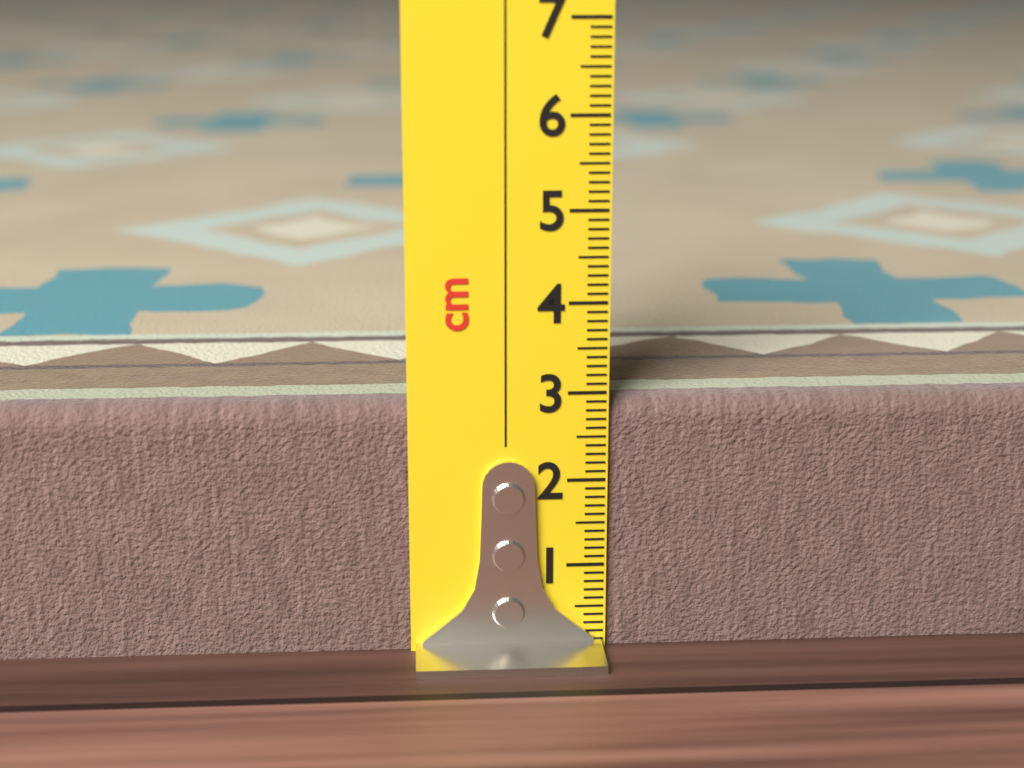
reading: 2.9 cm
